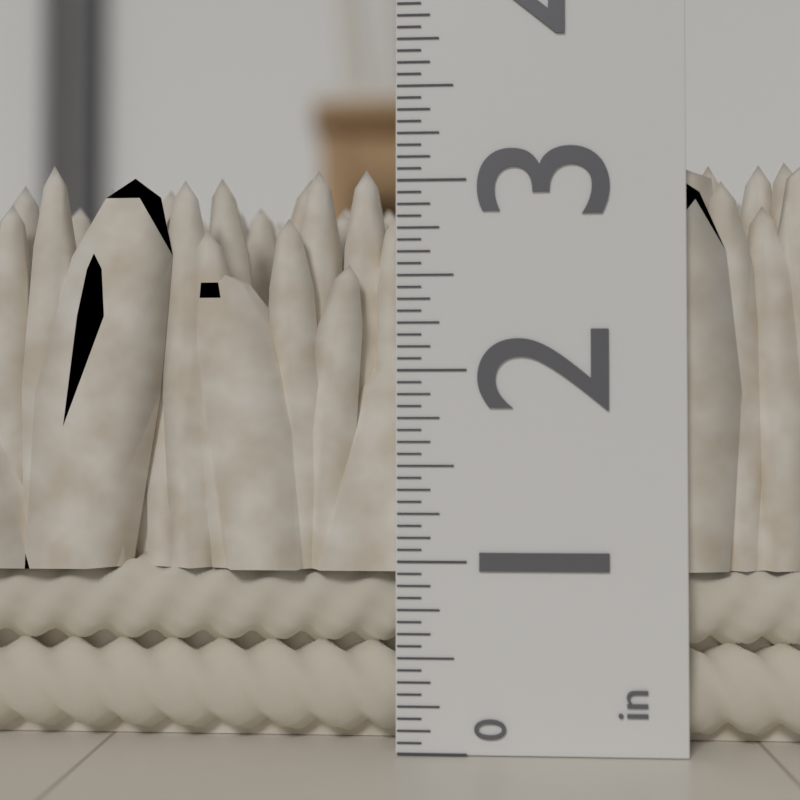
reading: 3.1250 in
